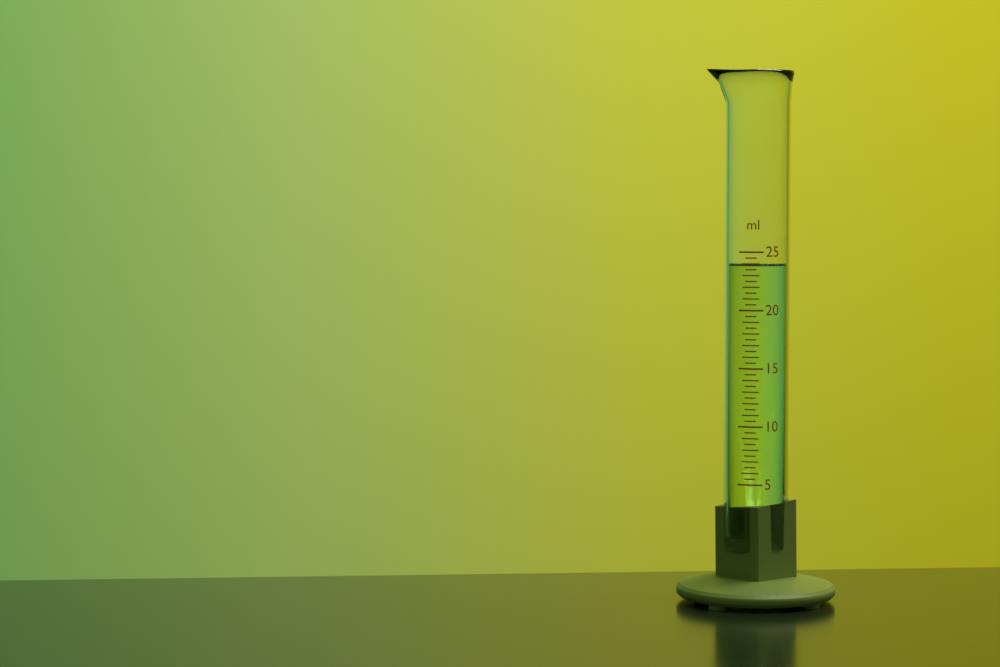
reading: 24.0 ml
